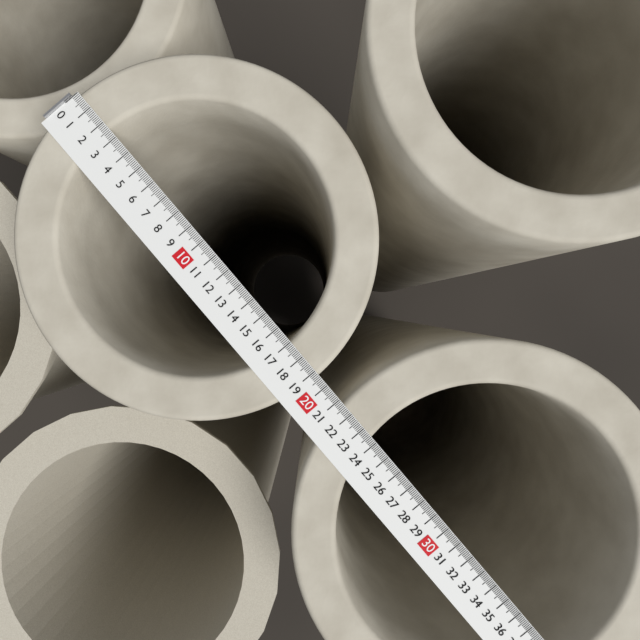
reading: 19.3 (no unit)
